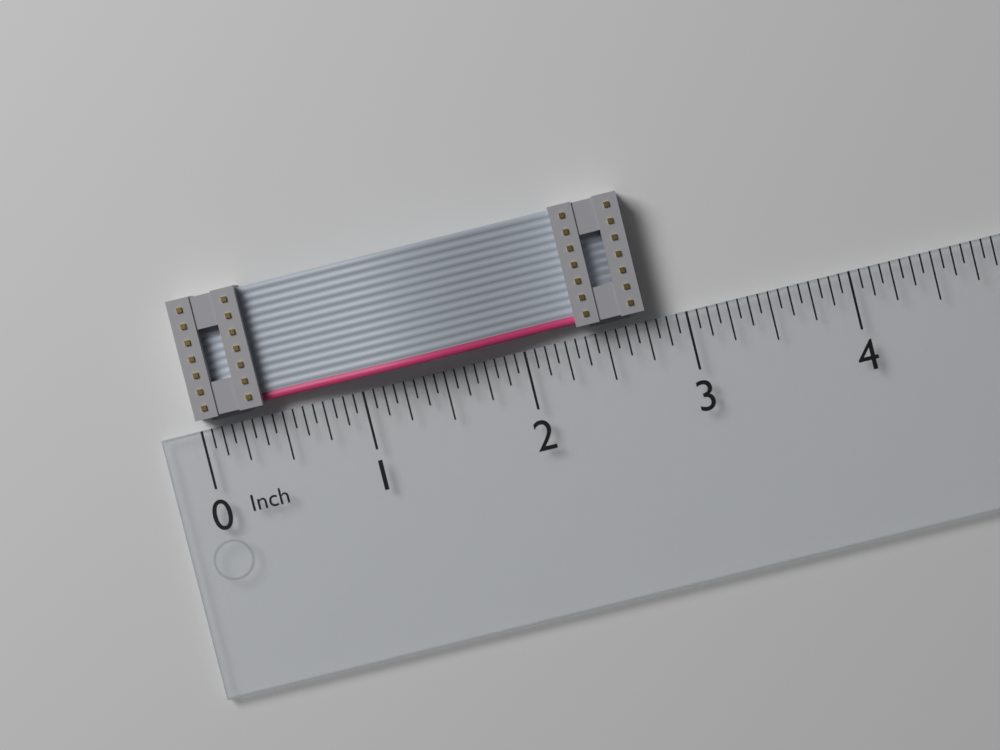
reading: 2.7500 in
